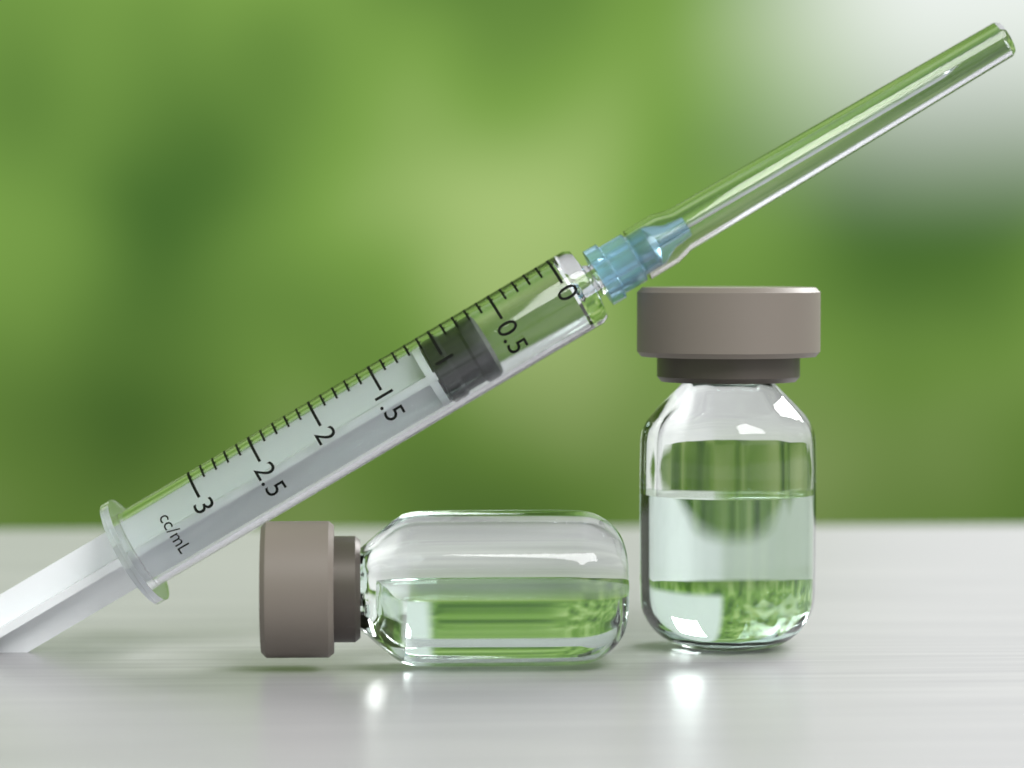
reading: 0.7 mL
